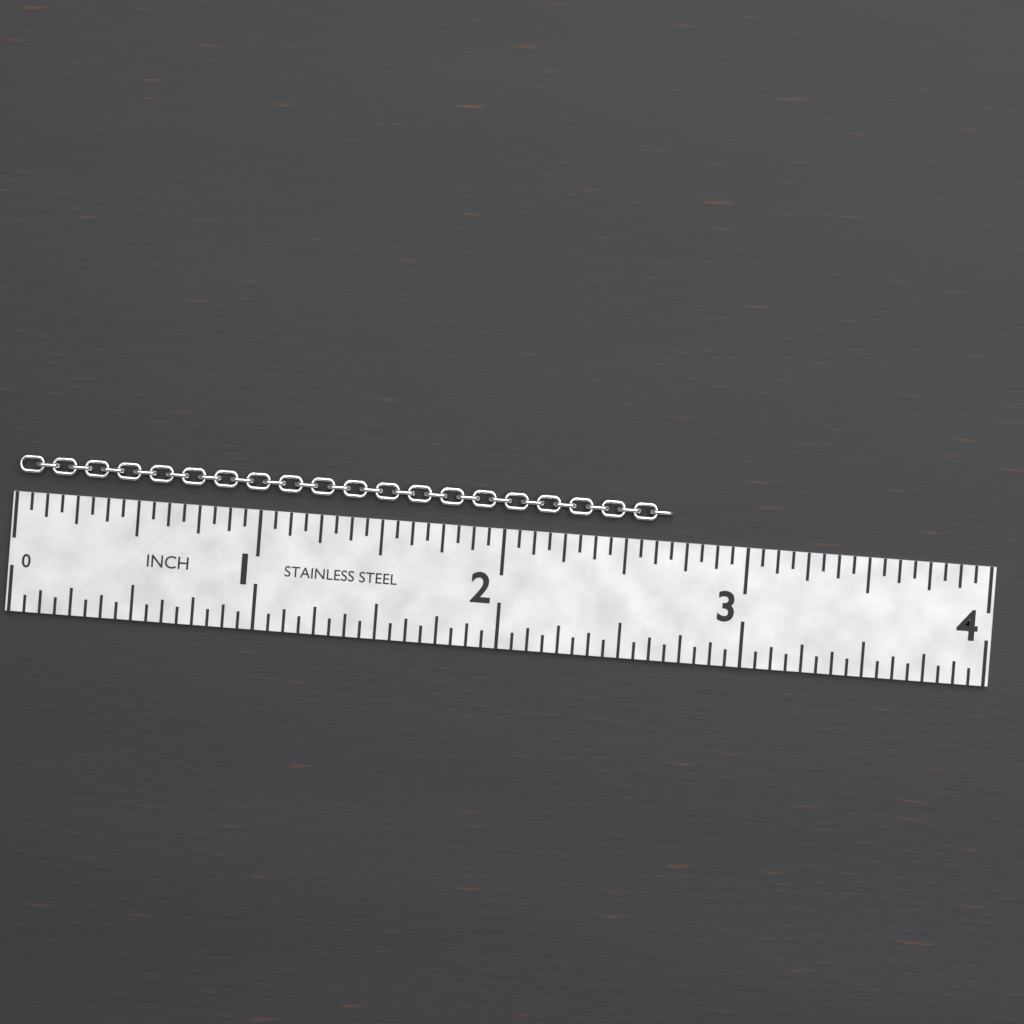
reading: 2.6875 in
